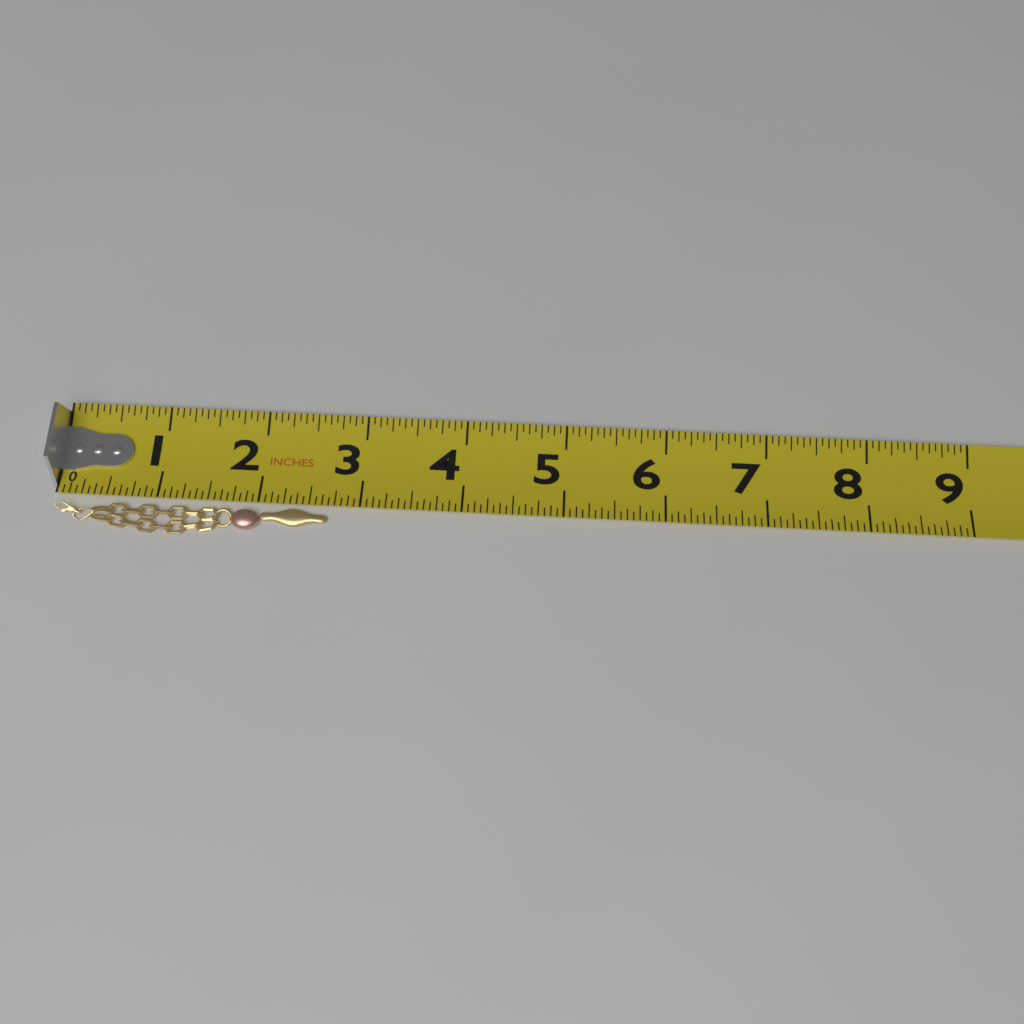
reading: 2.6875 in
